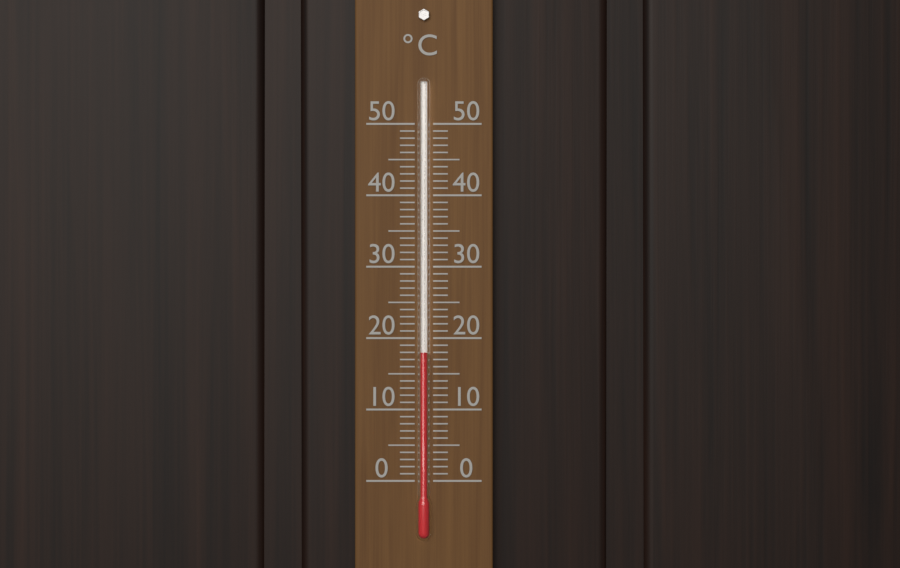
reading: 18 °C
